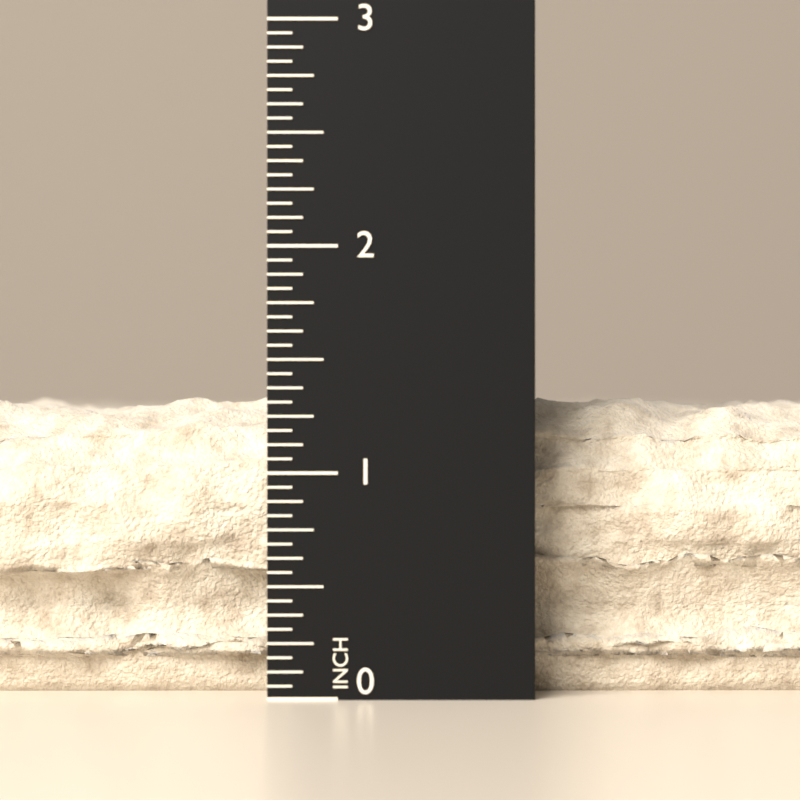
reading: 1.3750 in
